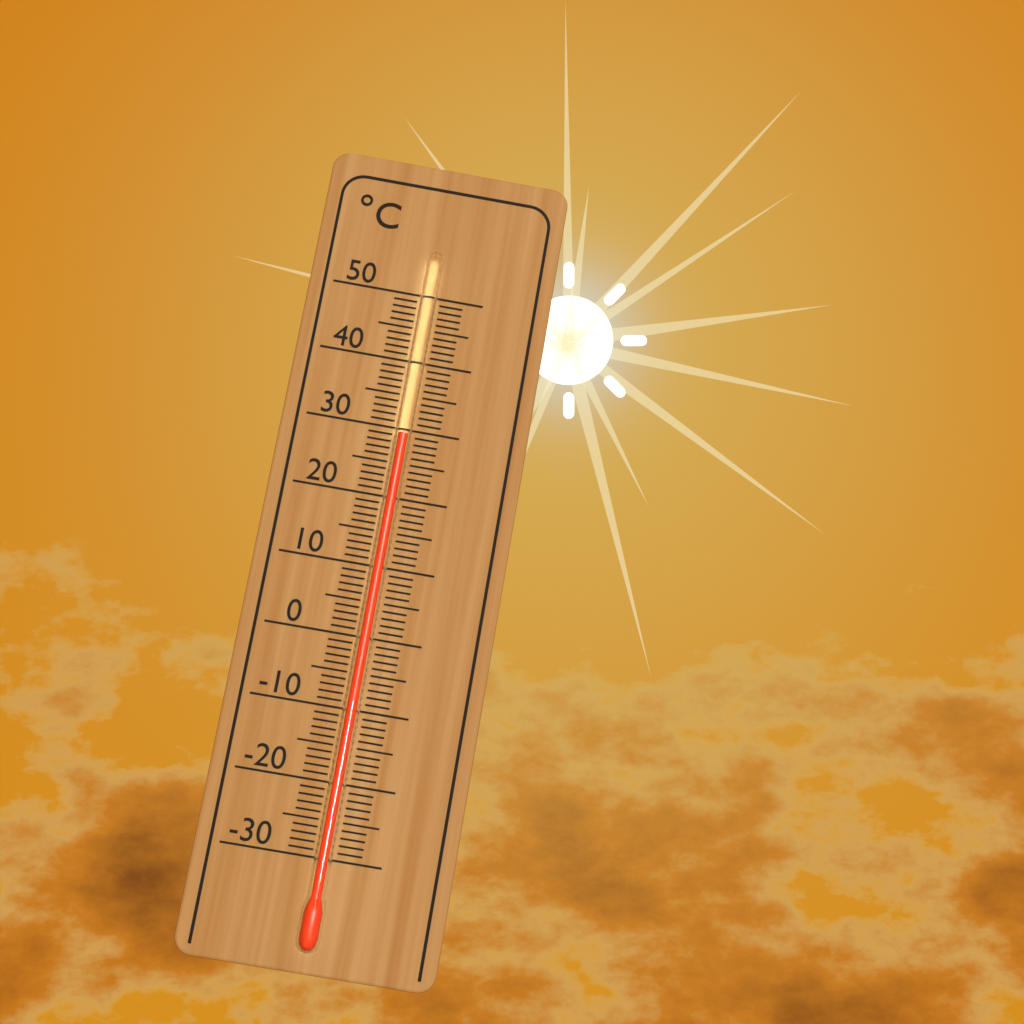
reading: 29 °C
